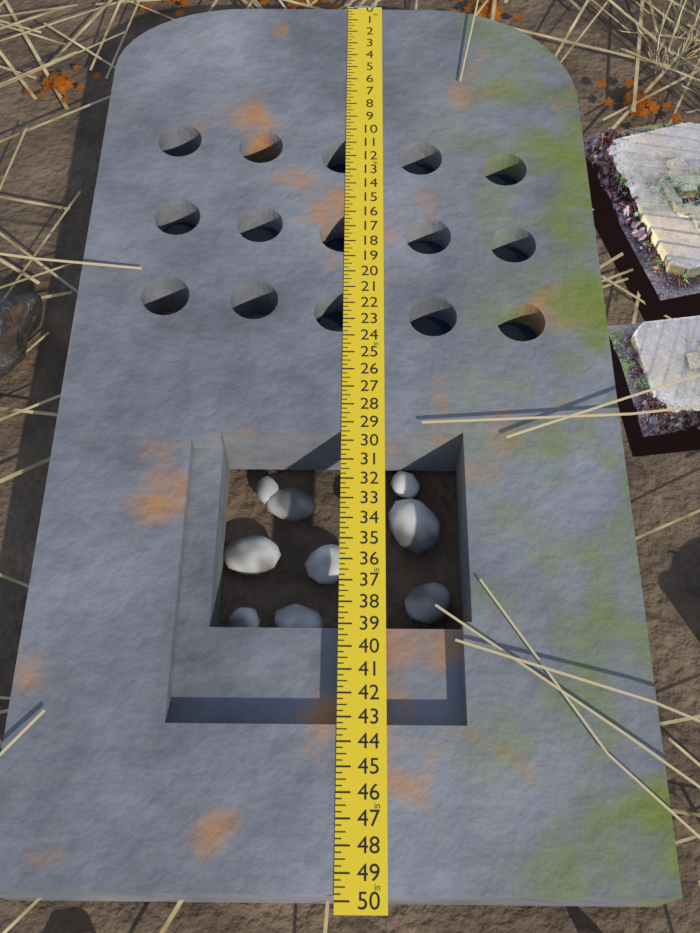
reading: 49.75 in
